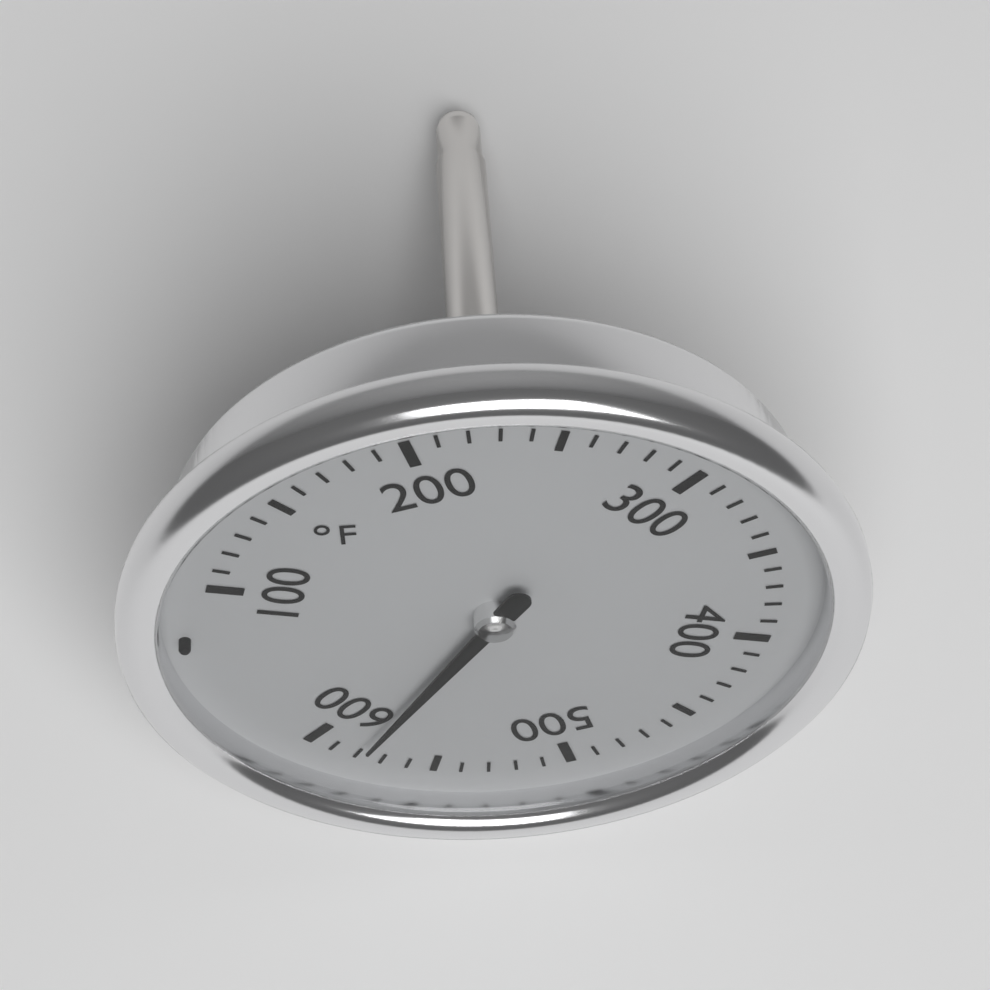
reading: 580 °F
